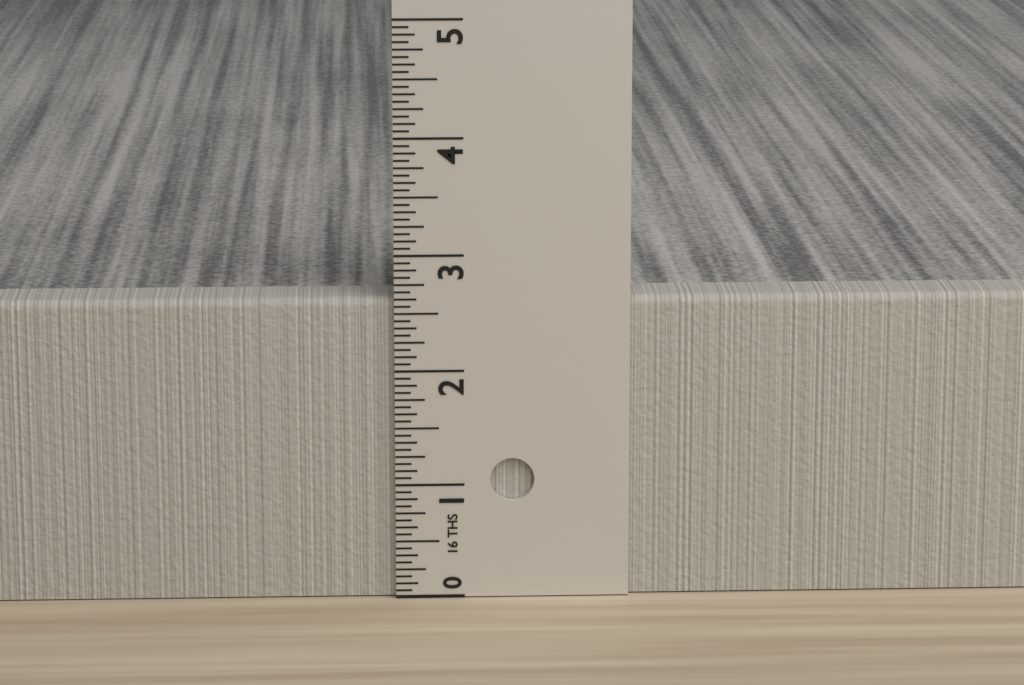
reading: 2.6250 in
